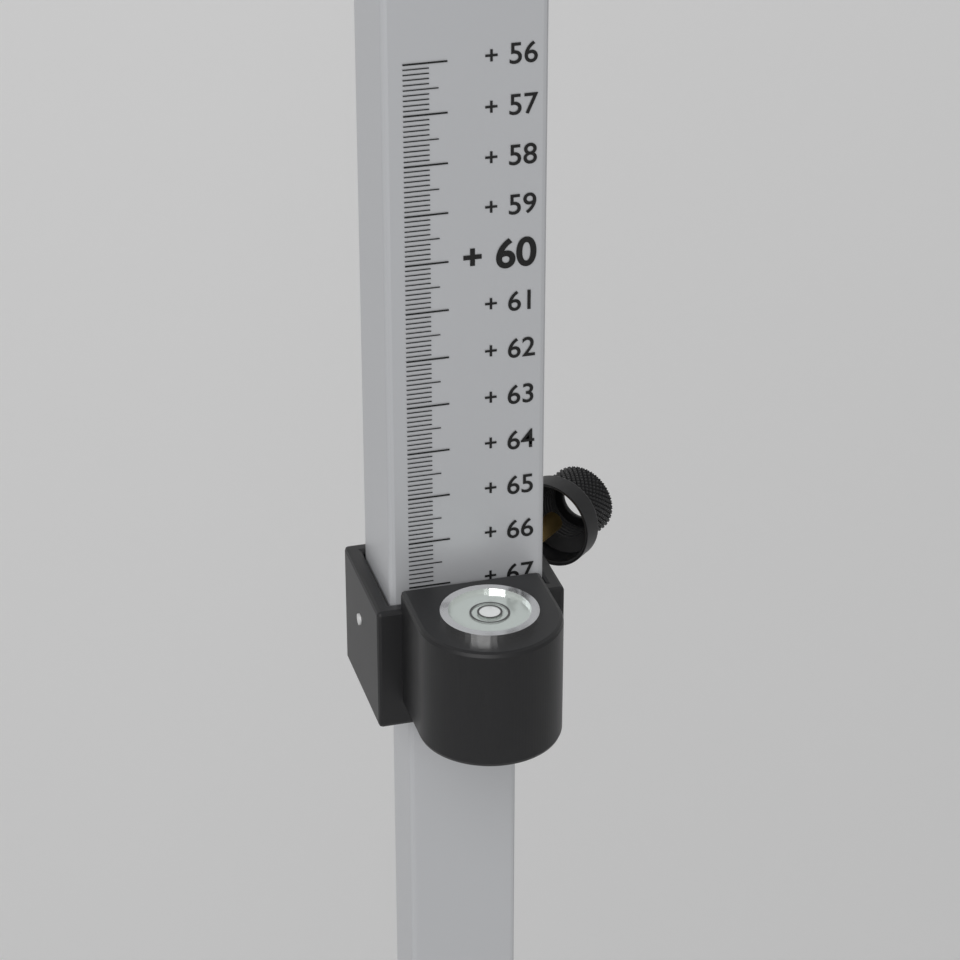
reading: 67.3 (no unit)
